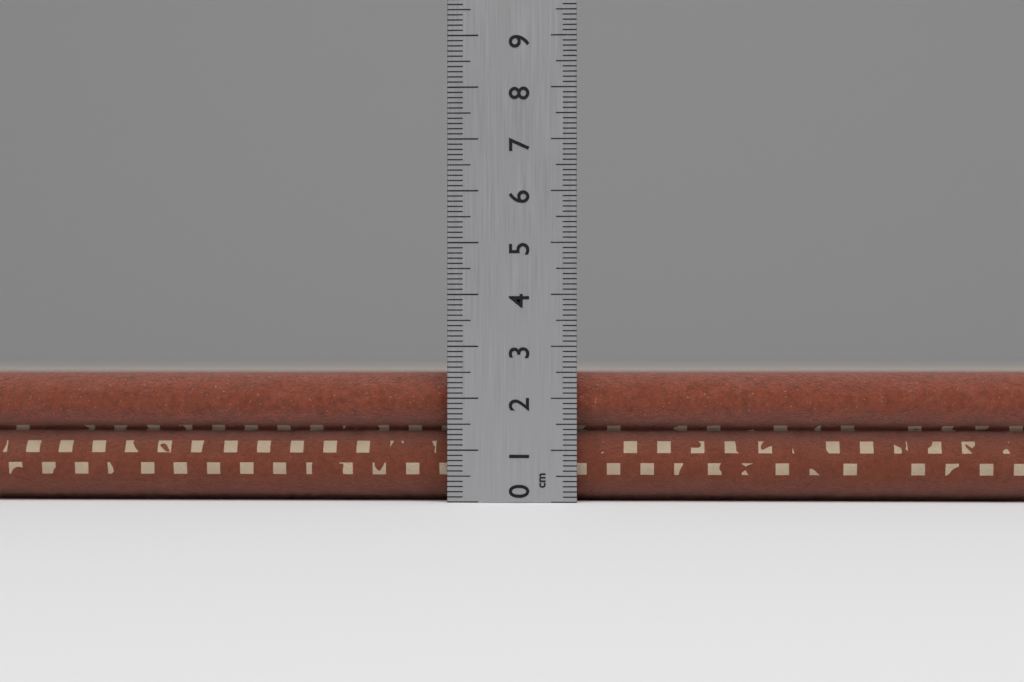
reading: 2.5 cm
